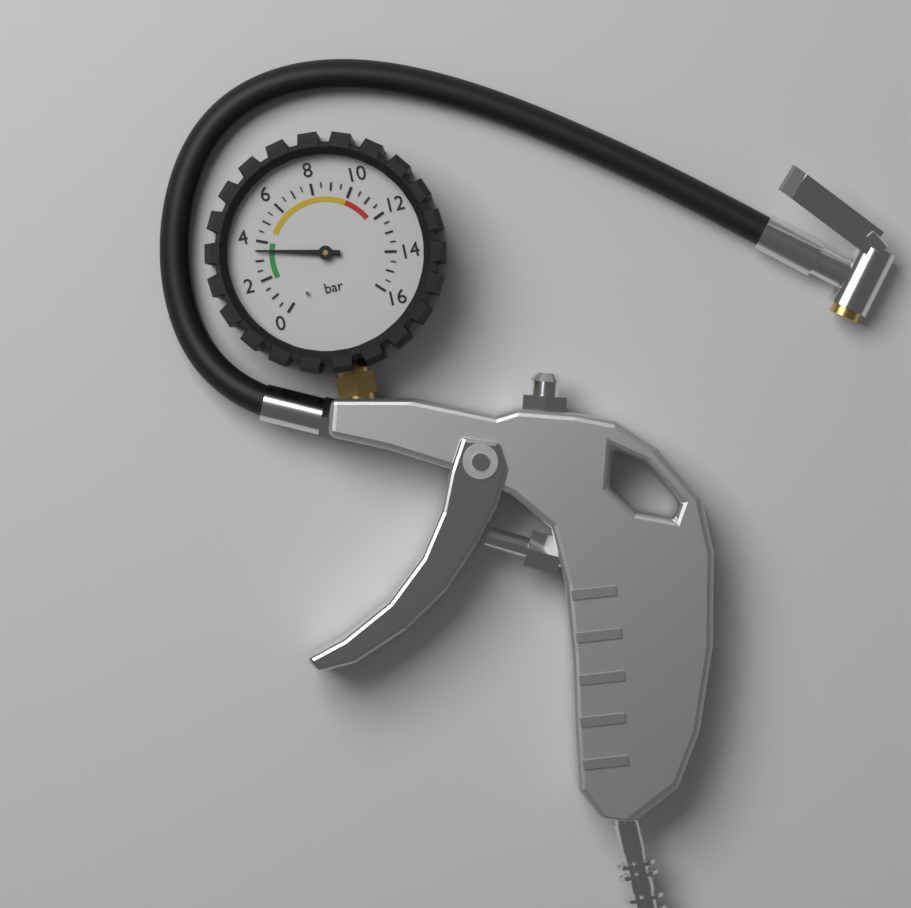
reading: 3.5 bar
